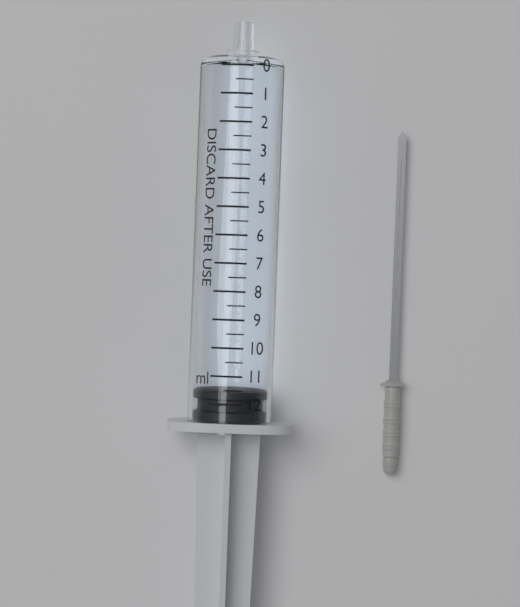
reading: 11.5 ml
